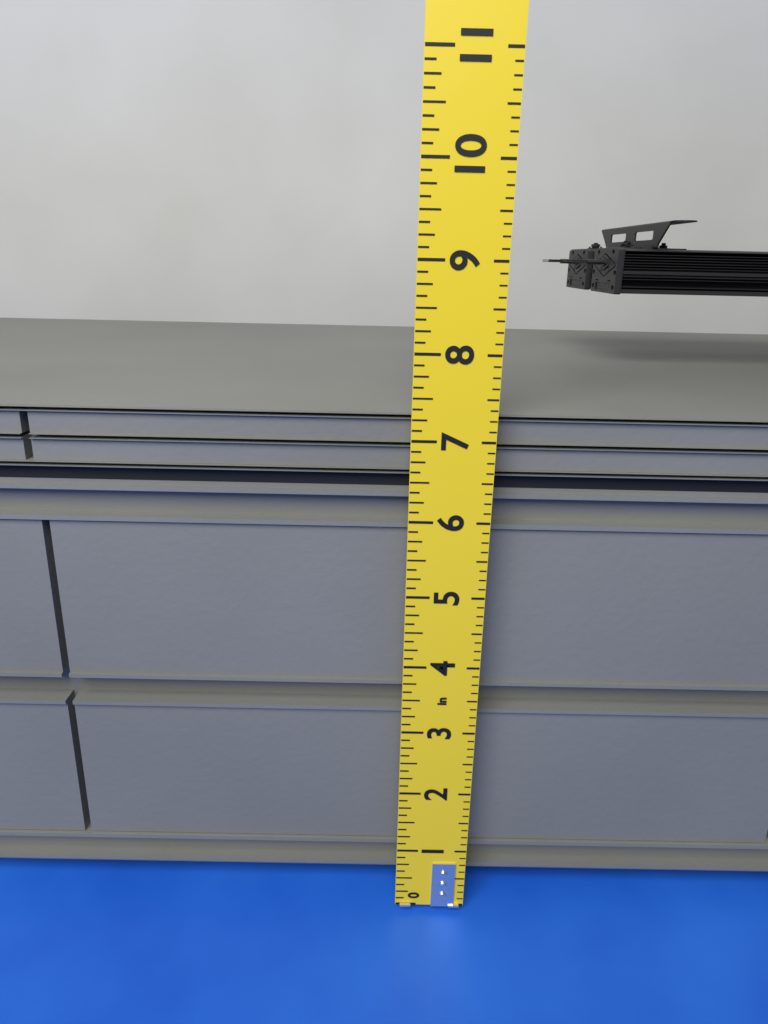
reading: 7.250 in
